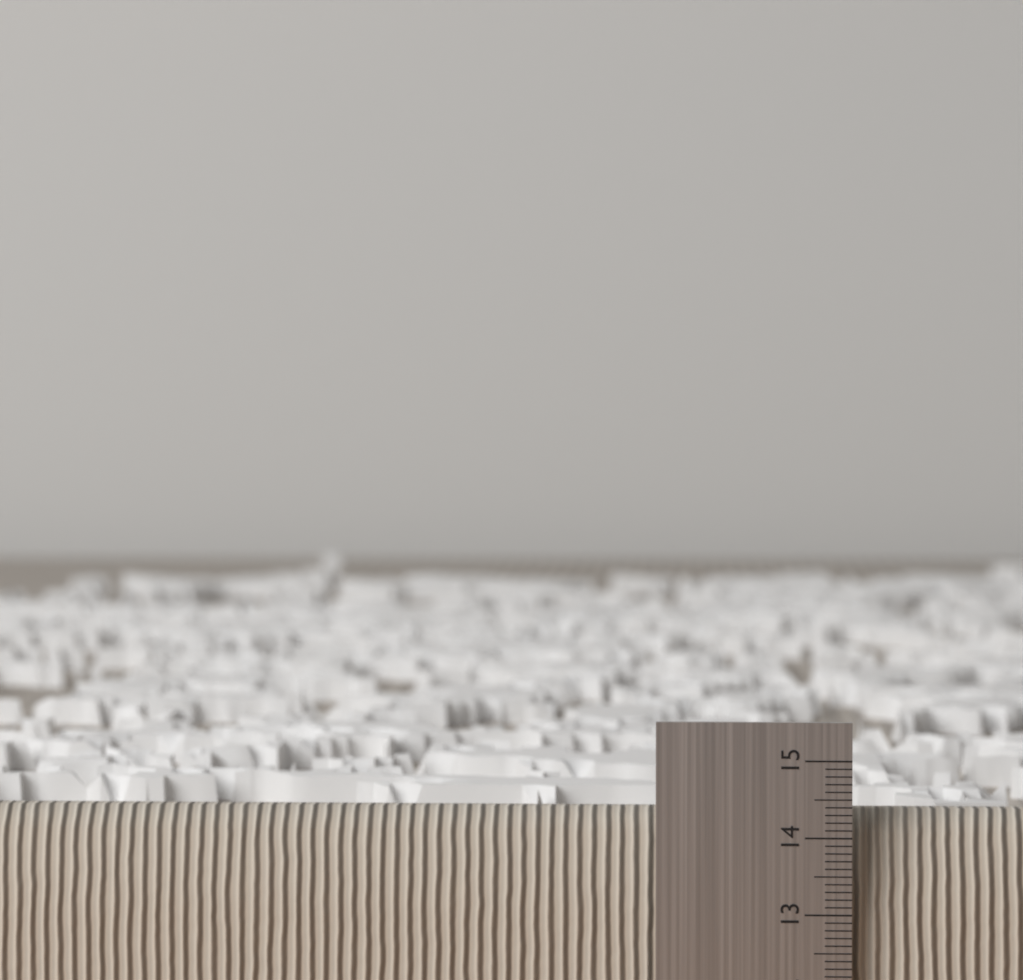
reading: 14.3 (no unit)
